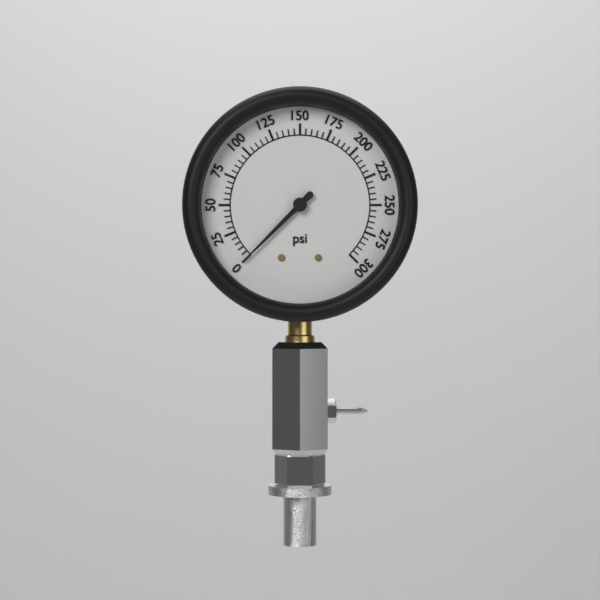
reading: 0 psi
